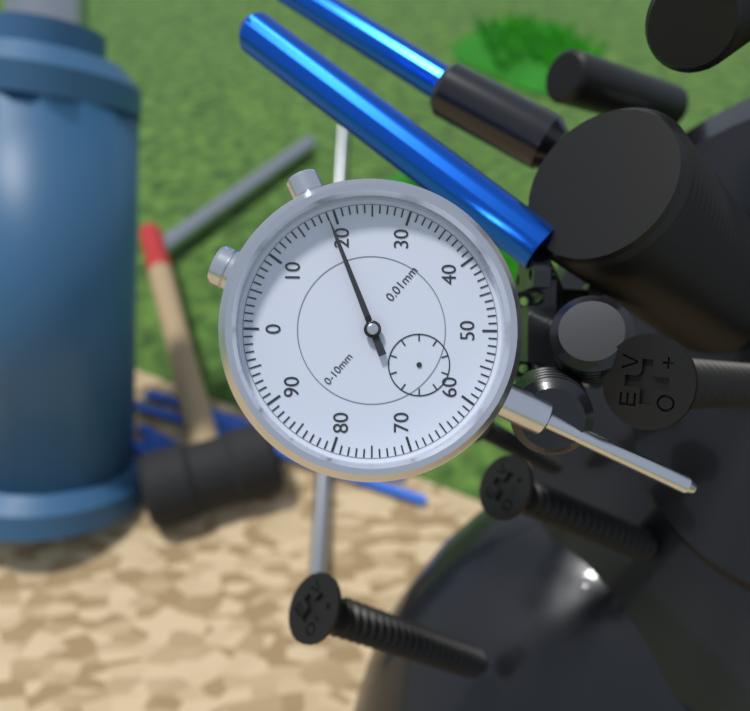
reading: 0.19 mm
